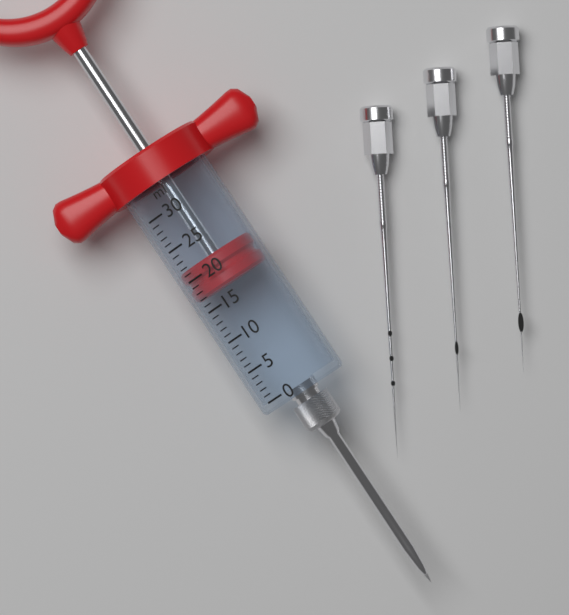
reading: 17 ml
